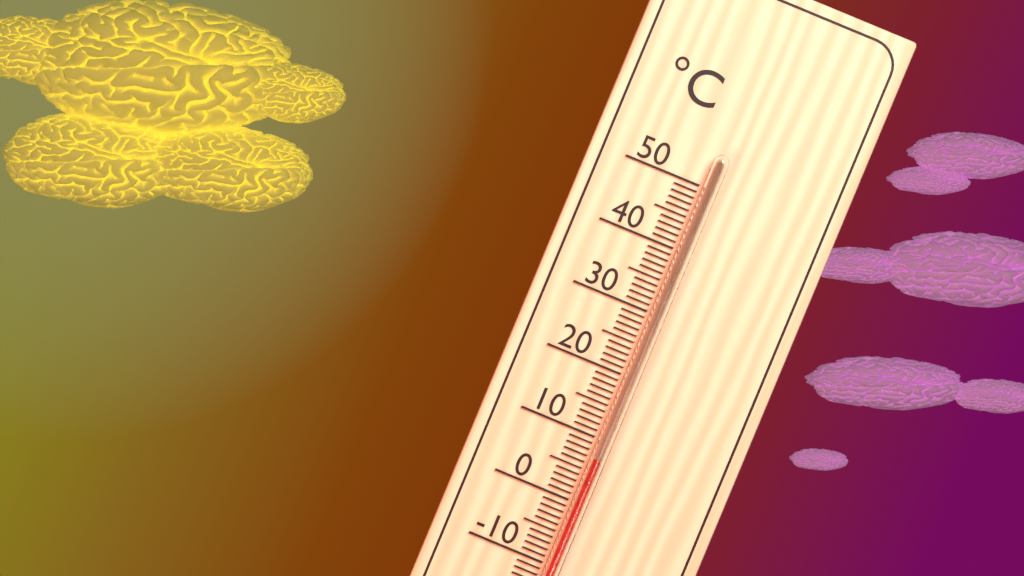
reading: 7 °C
